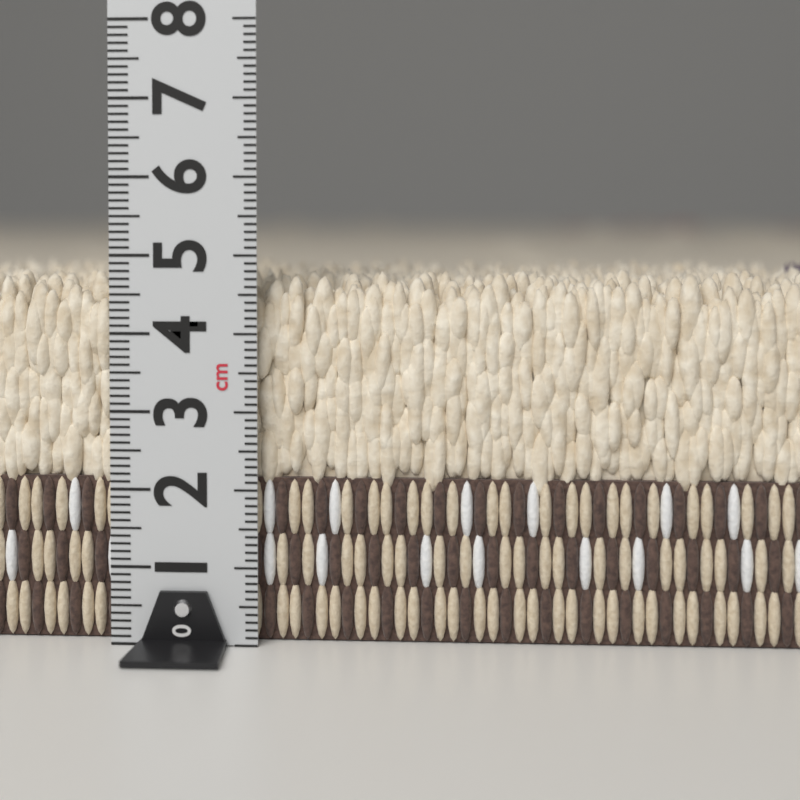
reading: 4.8 cm
